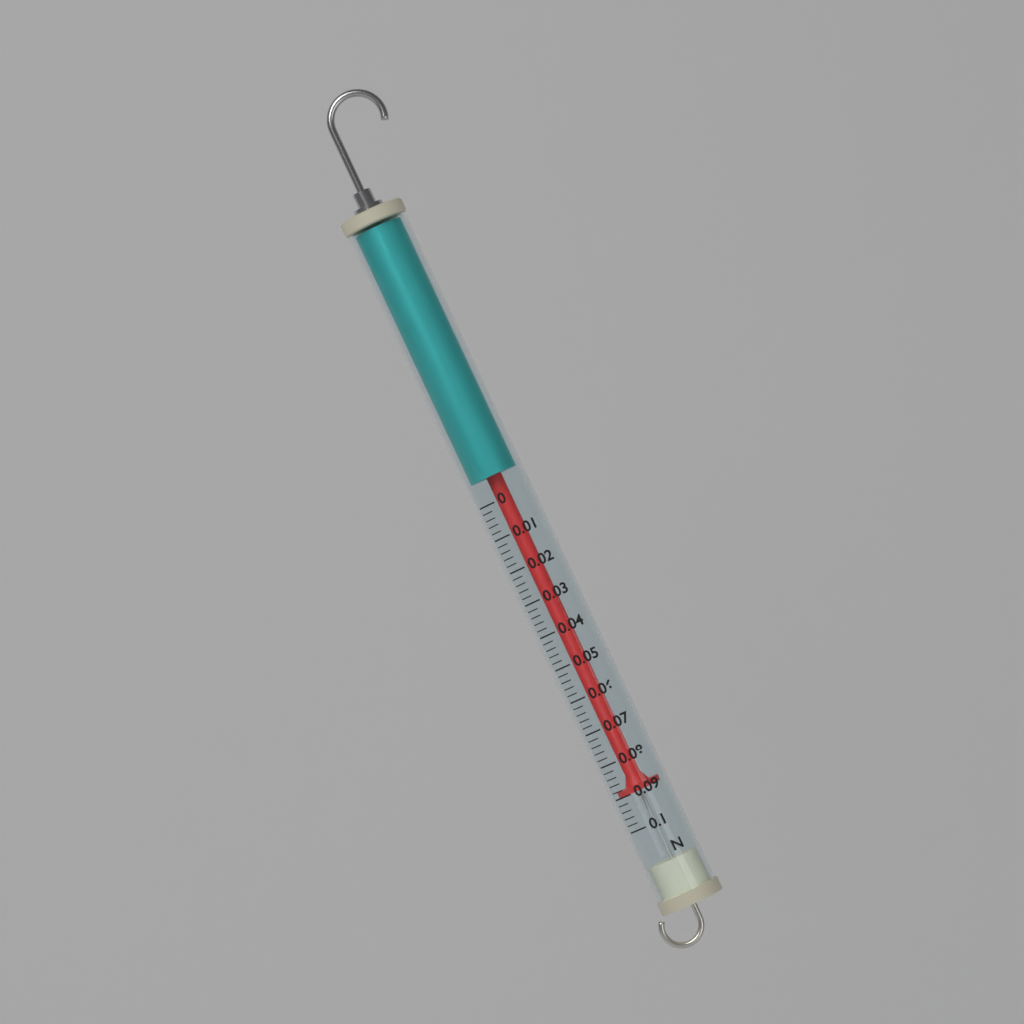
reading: 0.090 N
